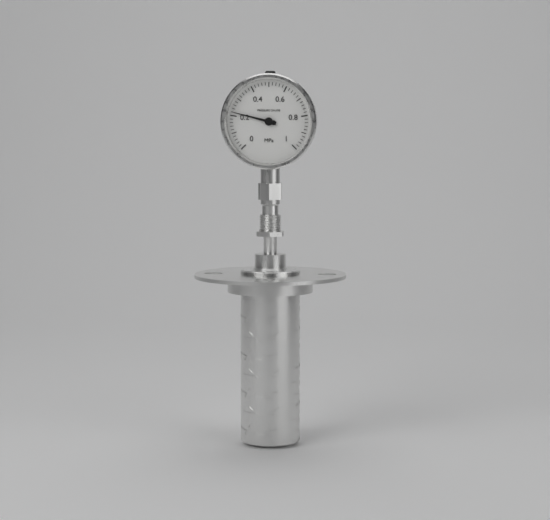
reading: 0.22 MPa
